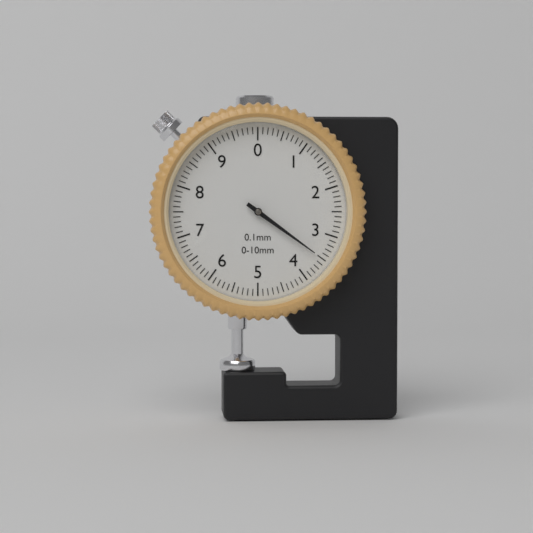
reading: 3.5 mm
